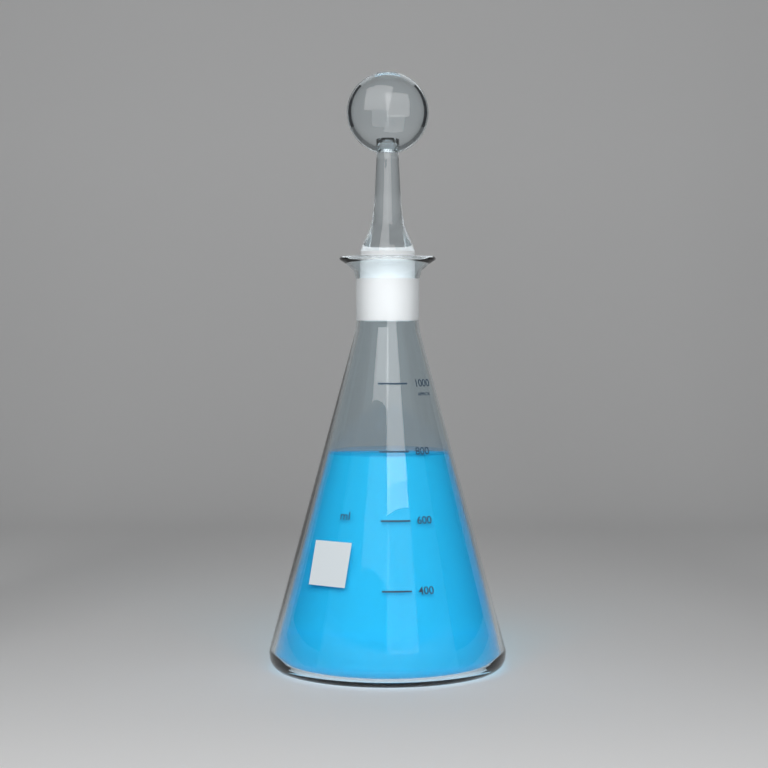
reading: 790 ml
